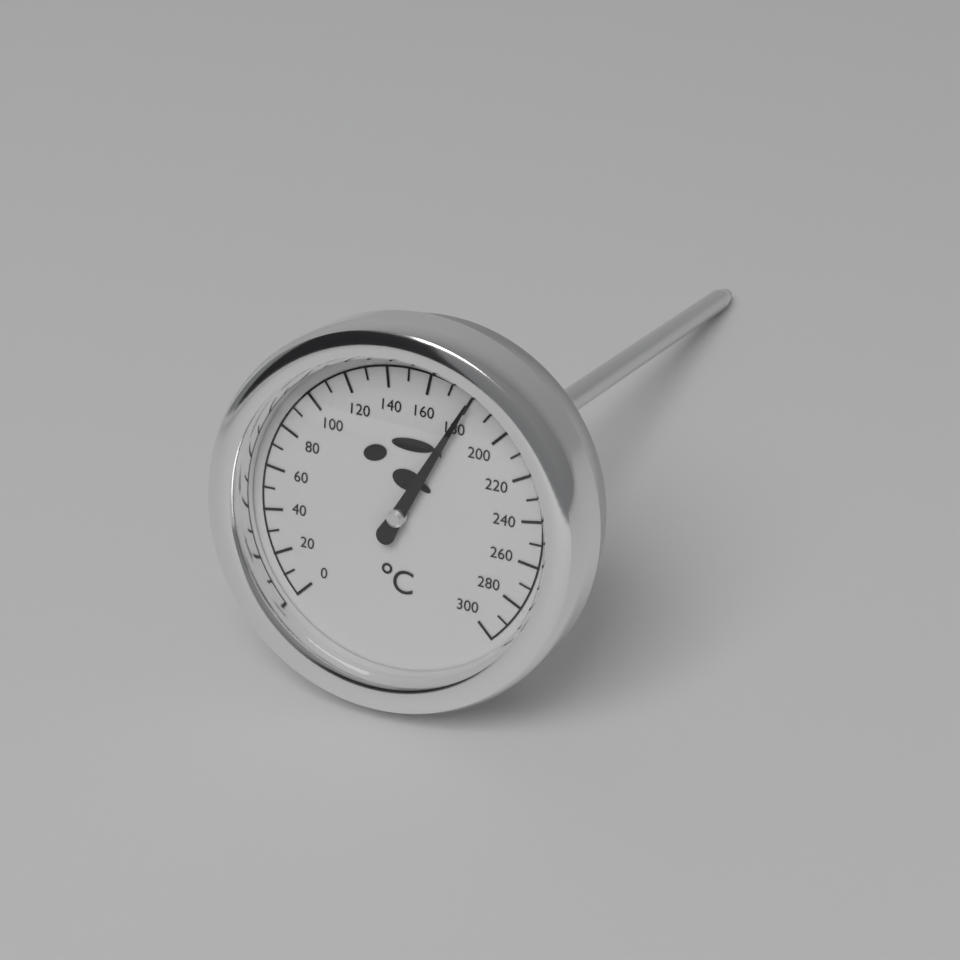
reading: 180 °C
